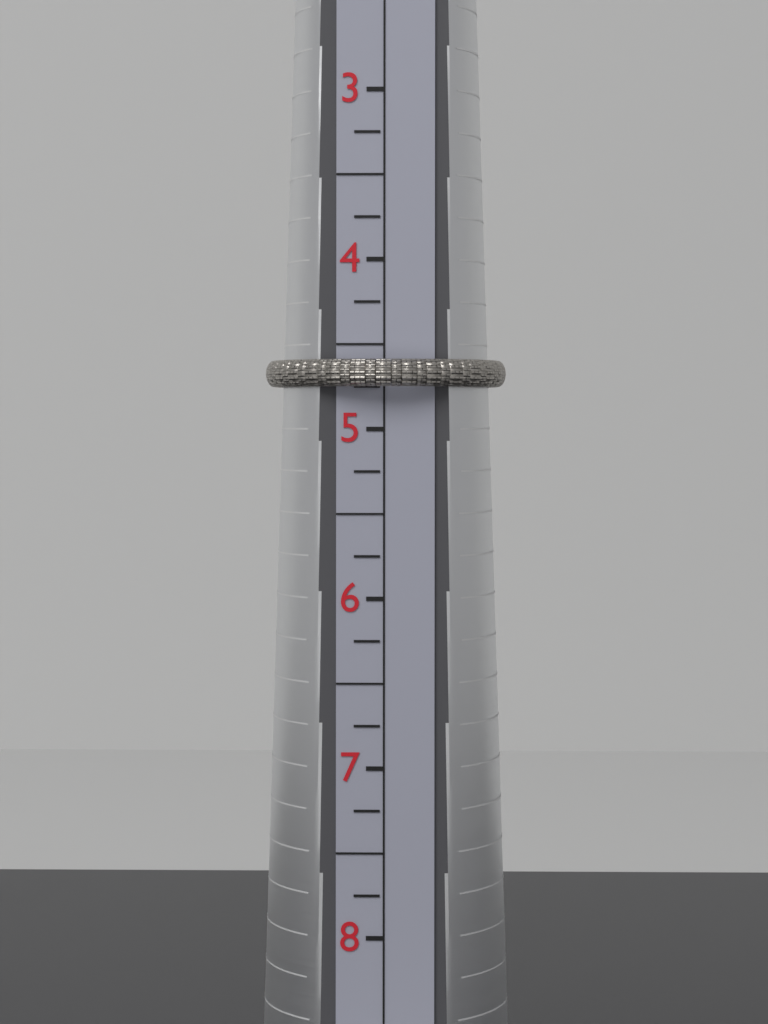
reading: 4.75 (no unit)
